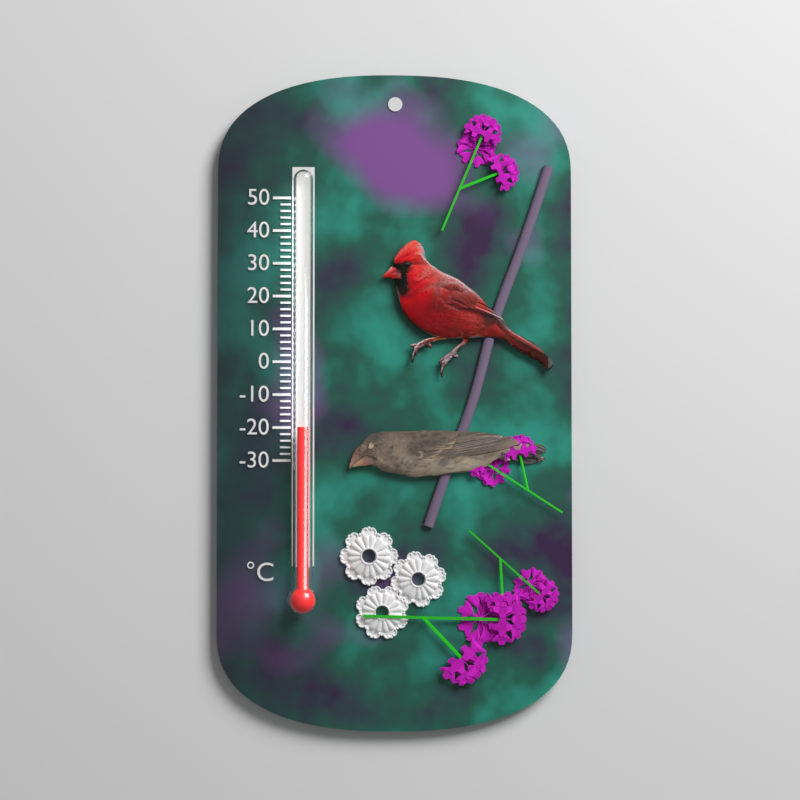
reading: -20 °C
